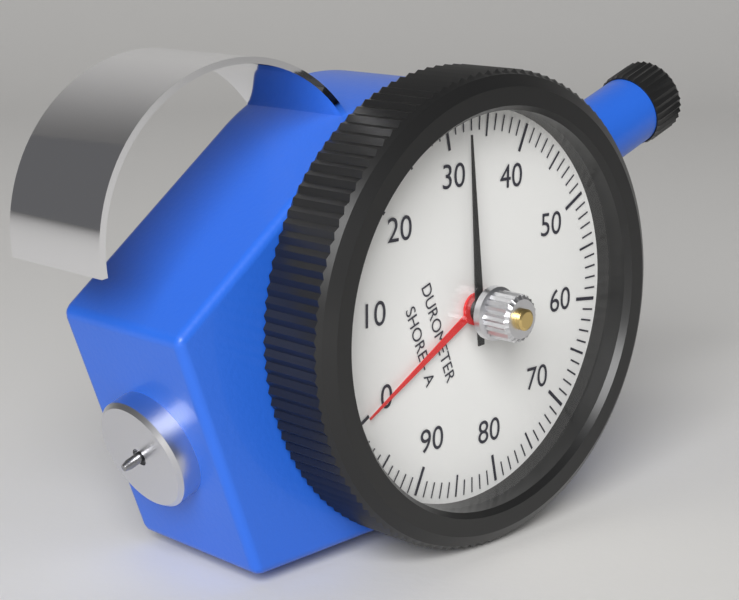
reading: 32 Shore A
